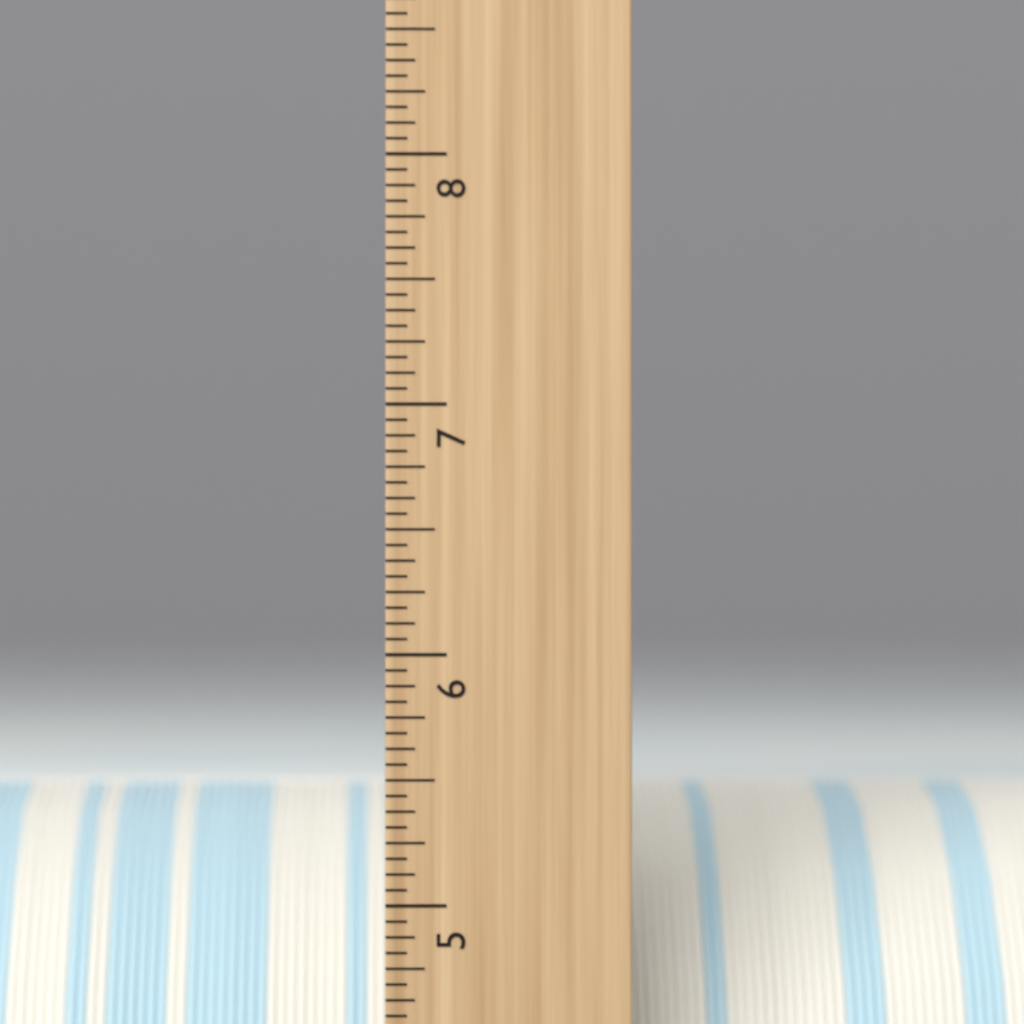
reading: 5.4375 inch
